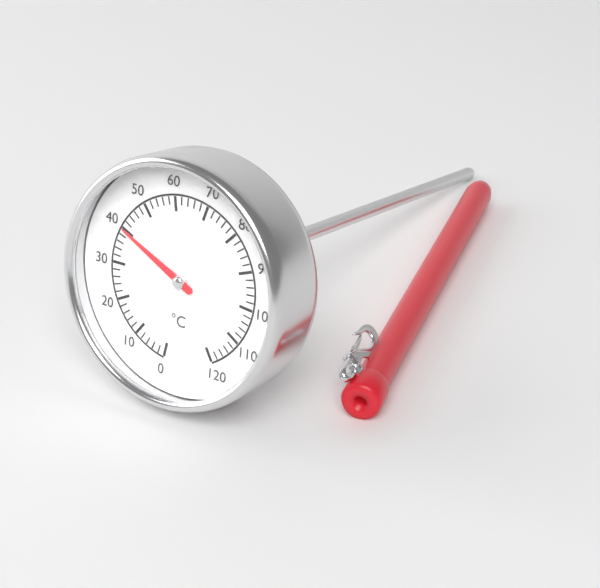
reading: 40 °C
